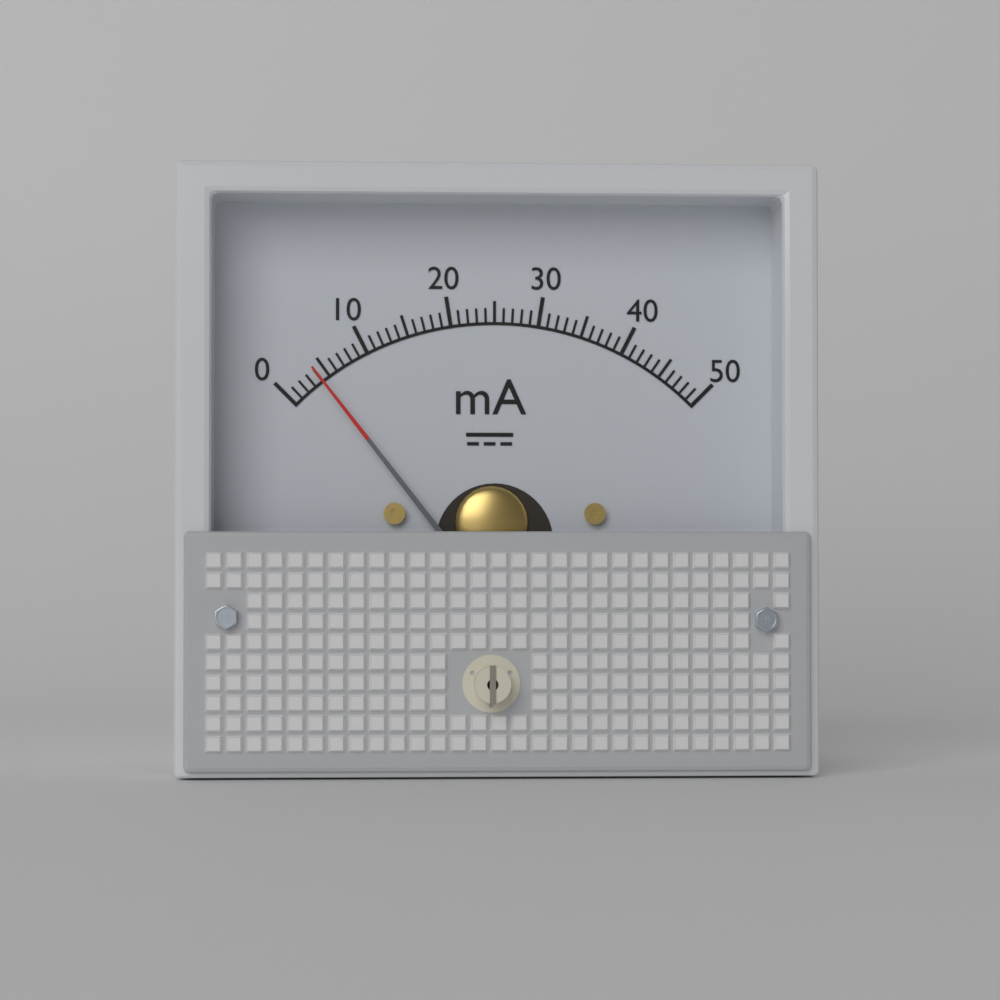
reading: 4 mA
